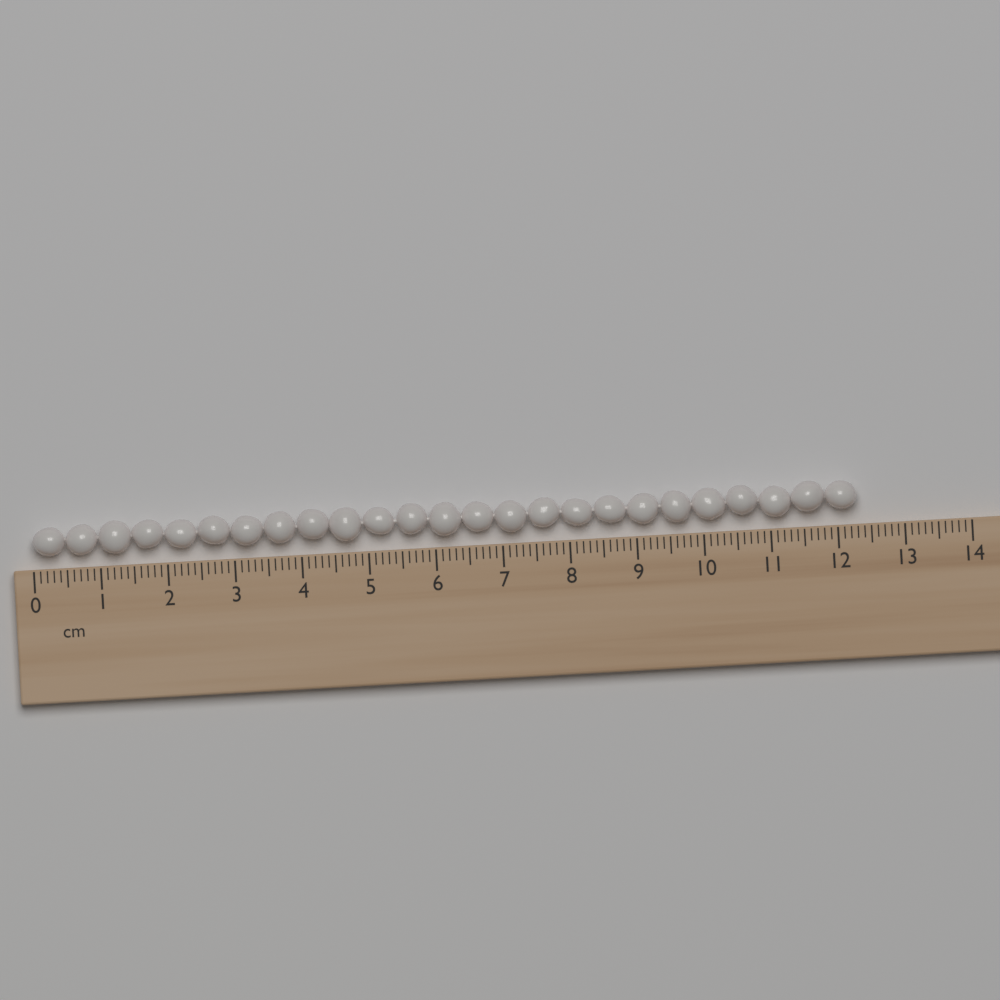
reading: 12.3 cm
